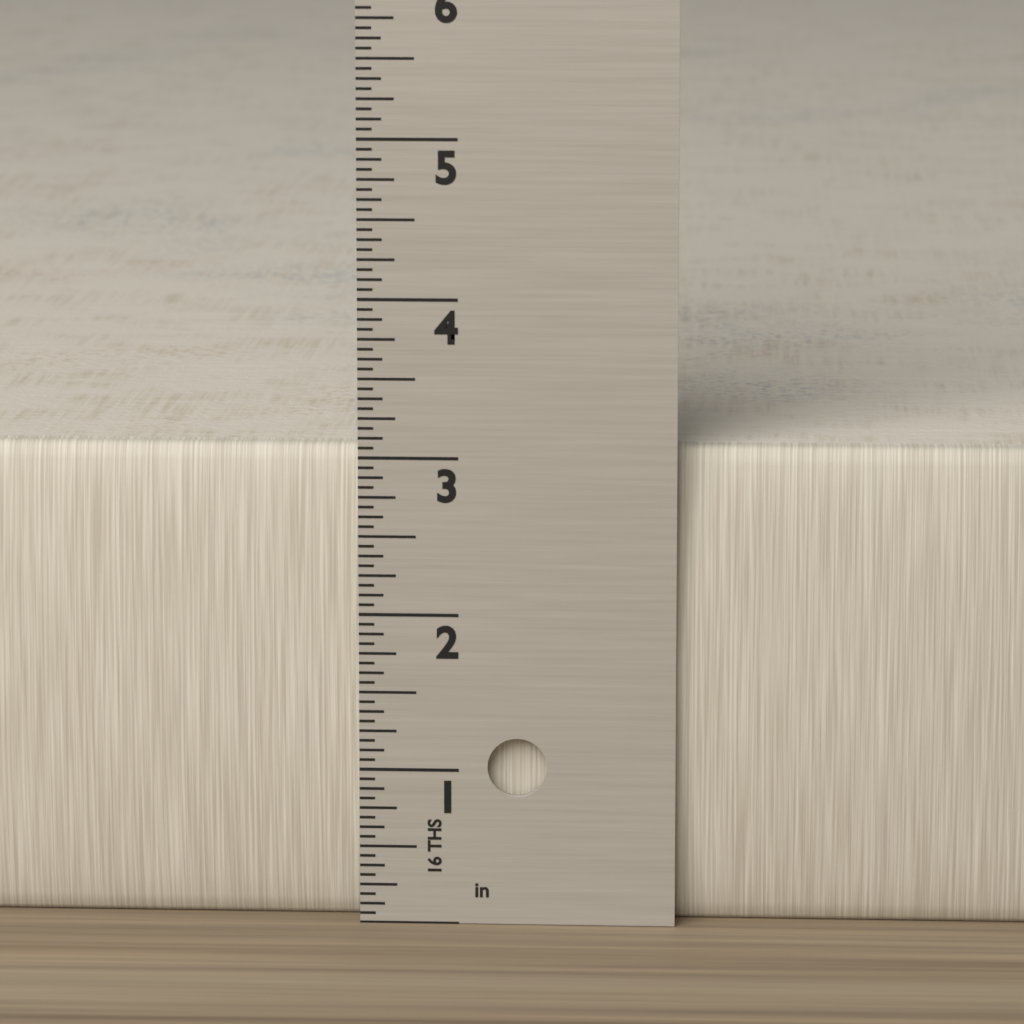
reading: 3.0625 in
